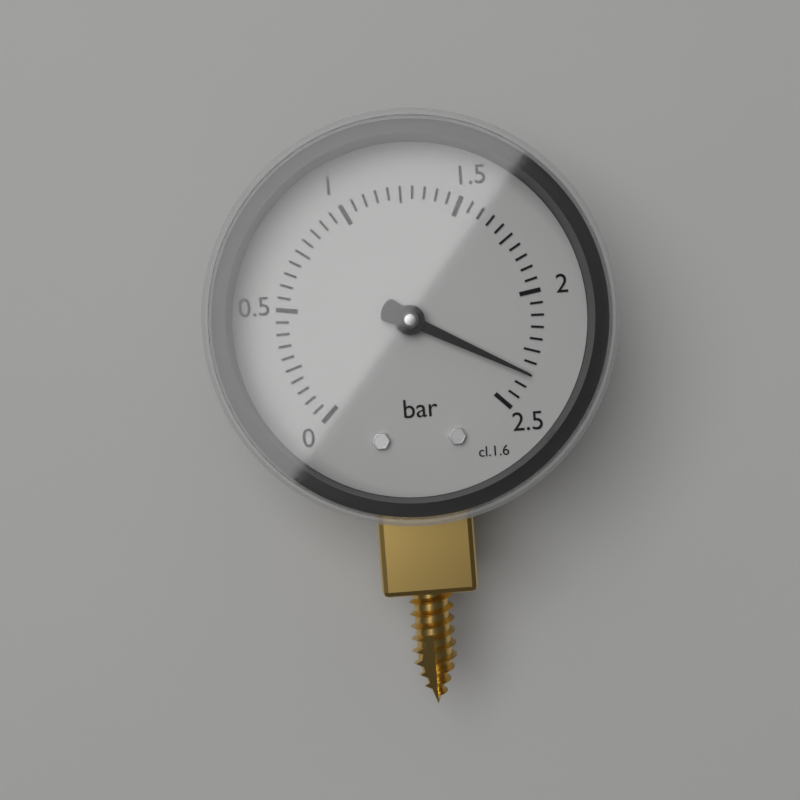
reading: 2.35 bar
